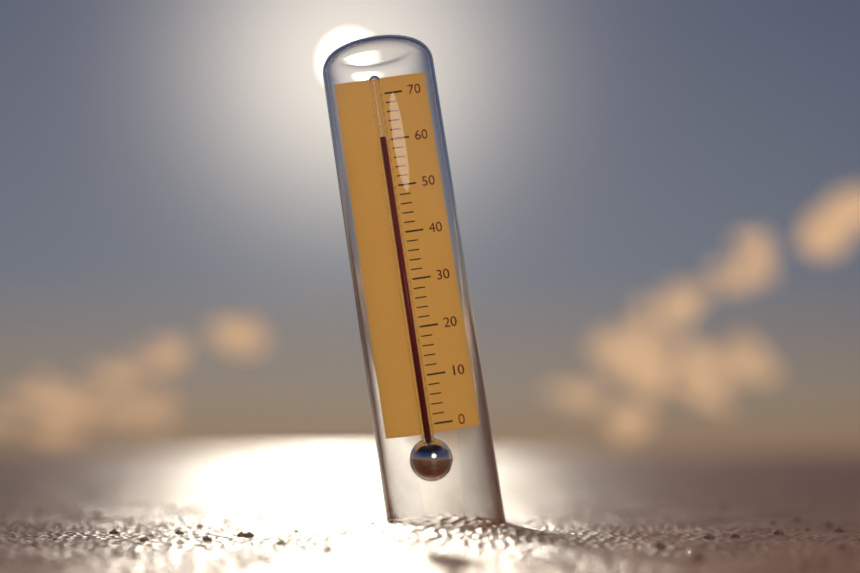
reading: 60 (no unit)
